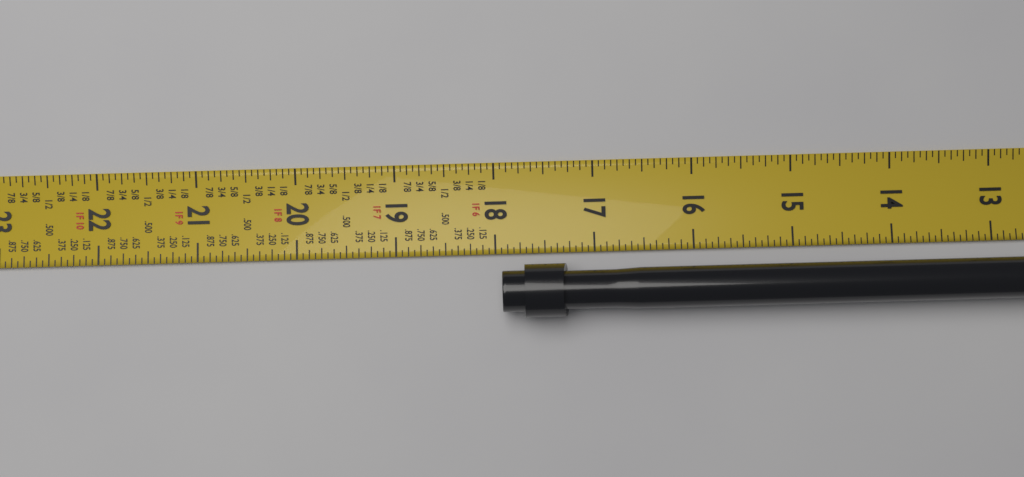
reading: 17.9375 in
